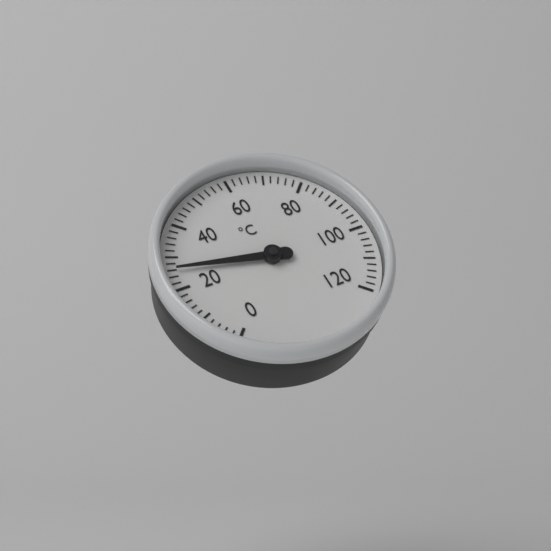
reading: 26 °C
